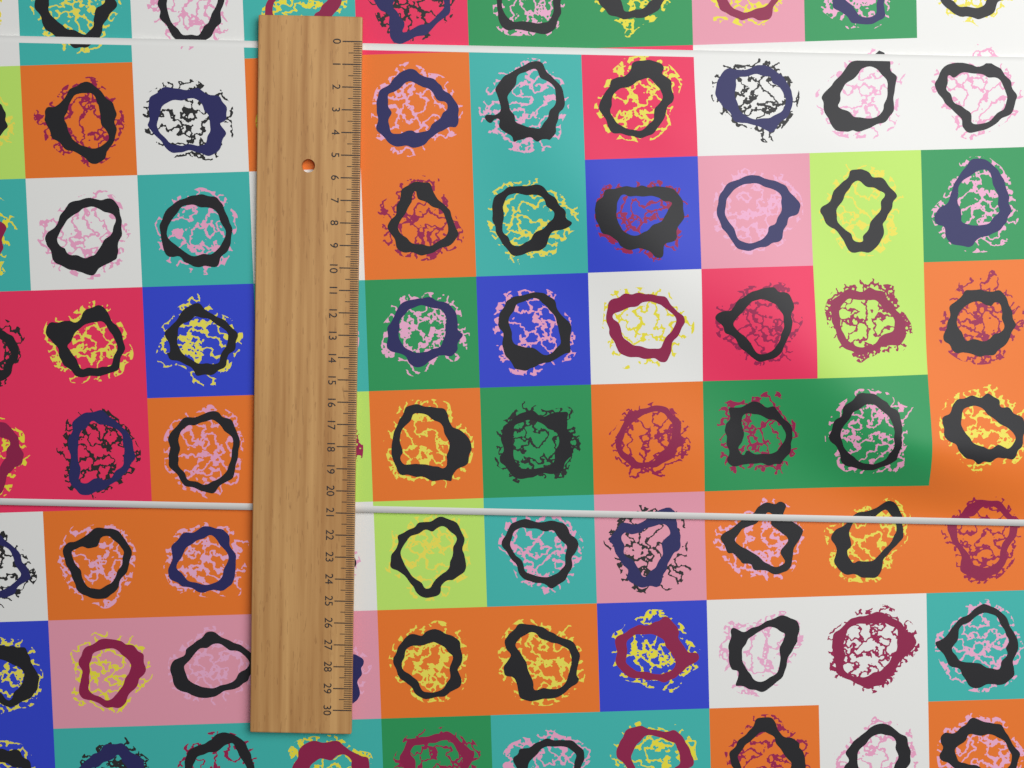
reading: 21.0 (no unit)
